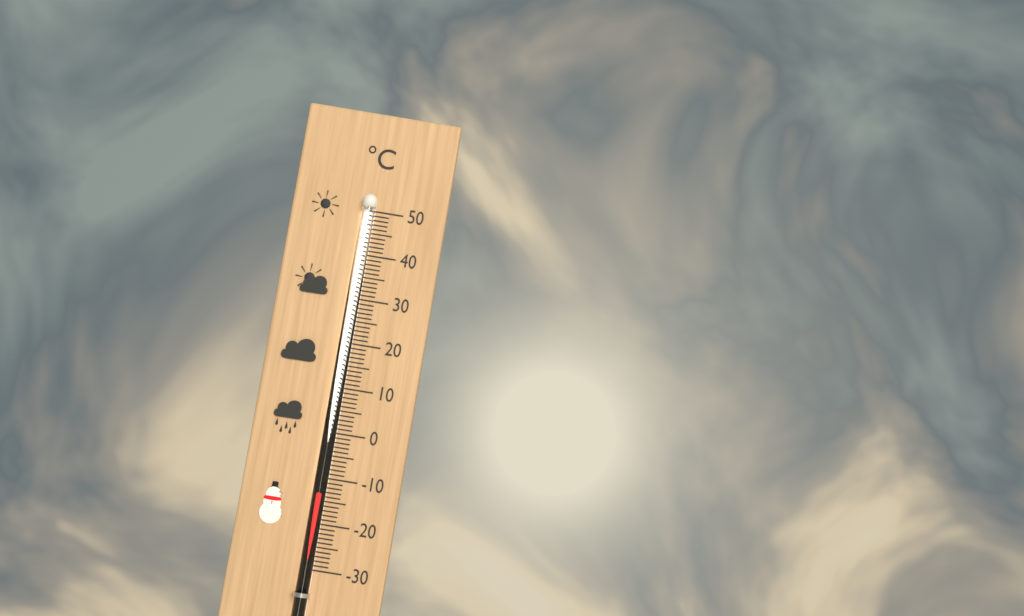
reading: -13 °C
